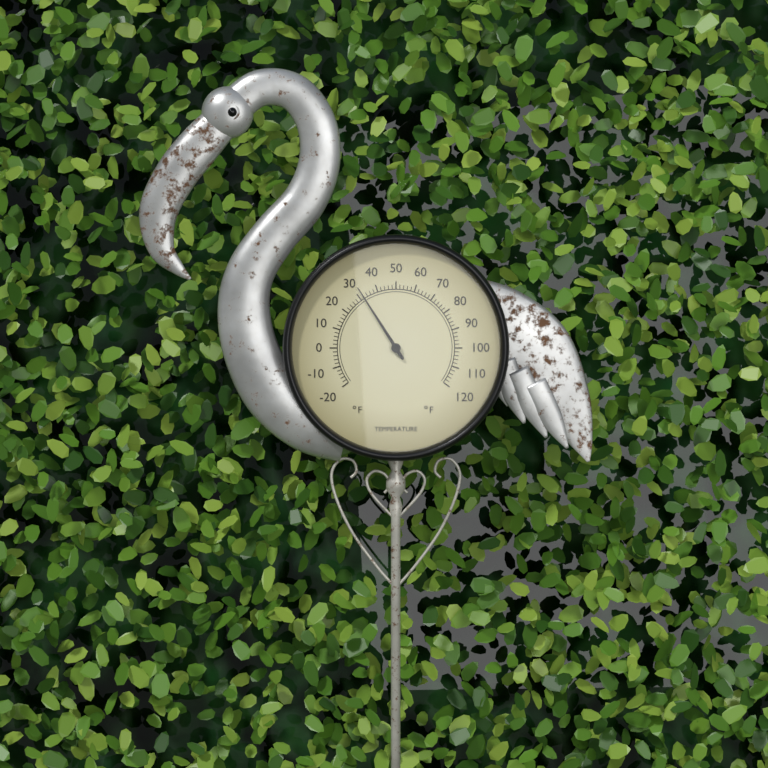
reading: 32 °F
